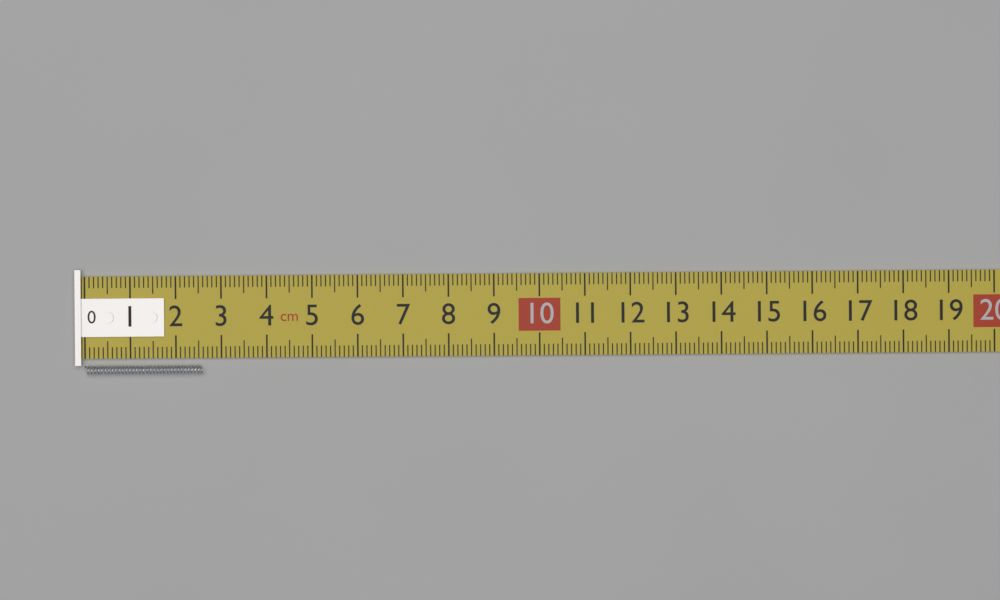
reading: 2.6 cm
